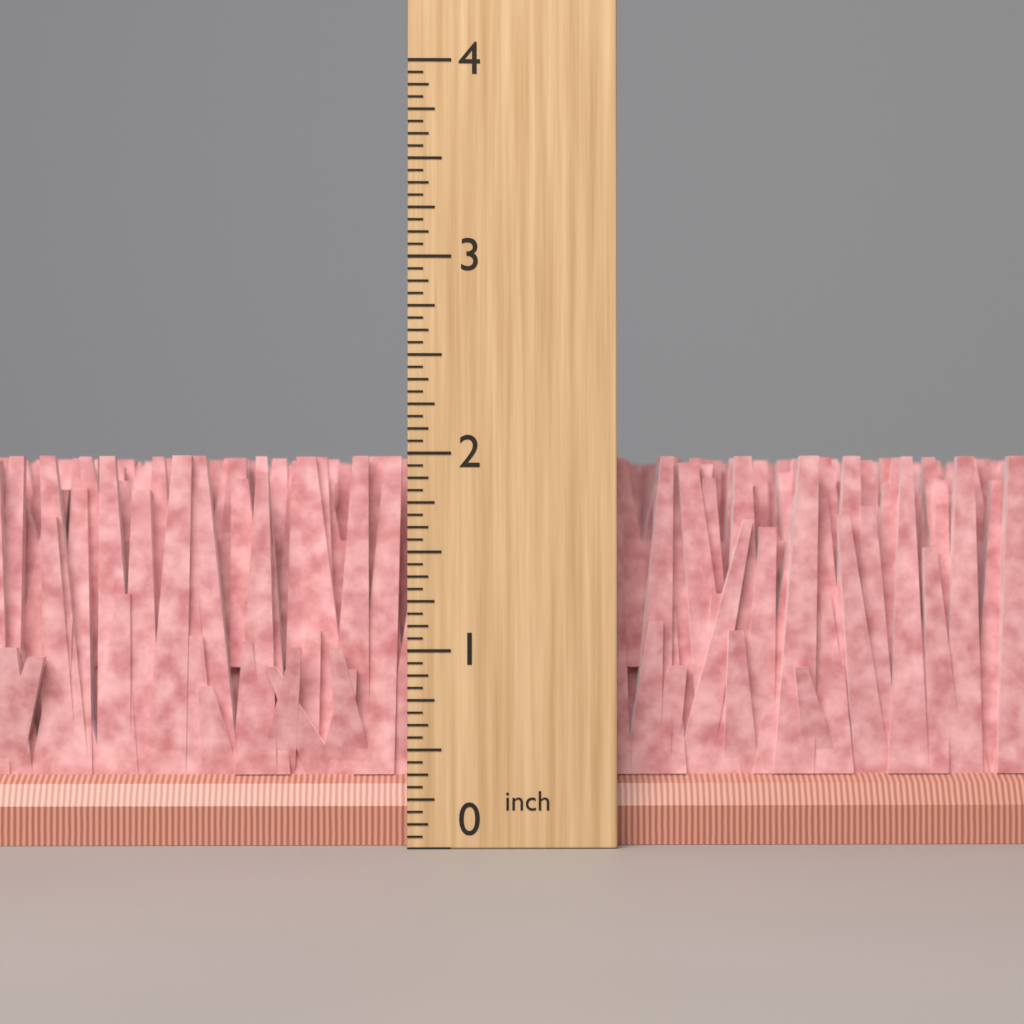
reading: 2.0000 inch
